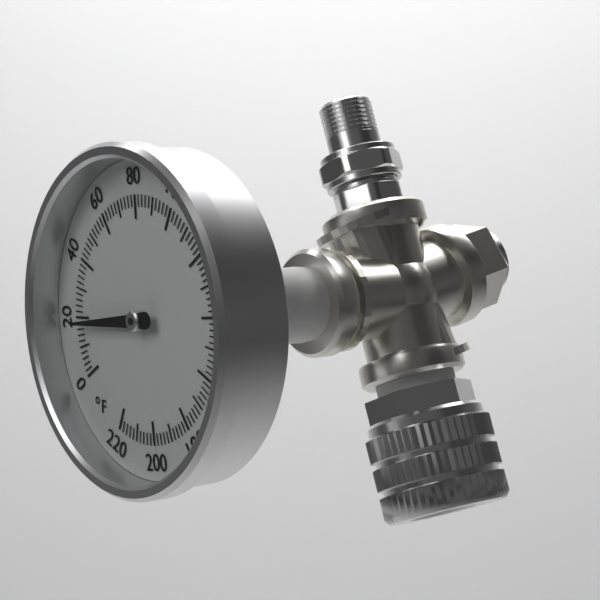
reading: 18 °F
